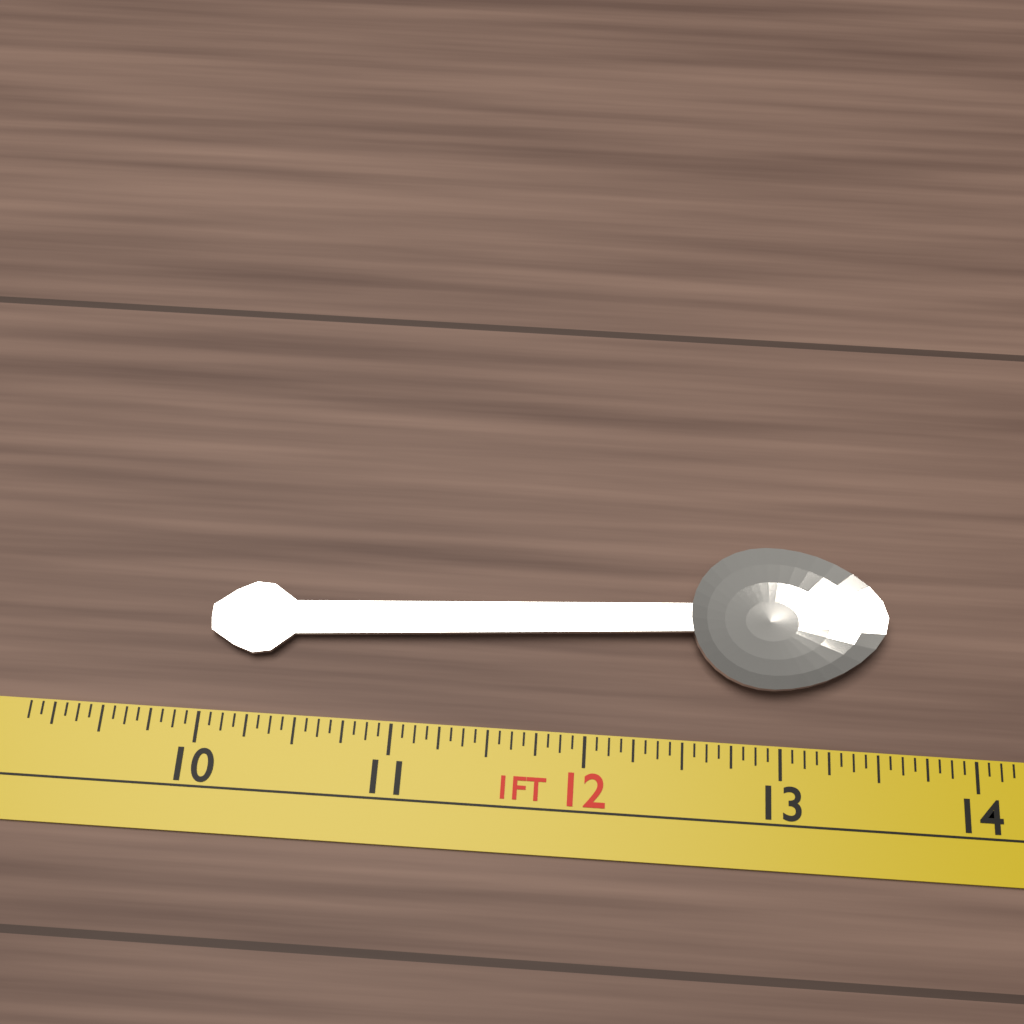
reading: 13.5625 in
